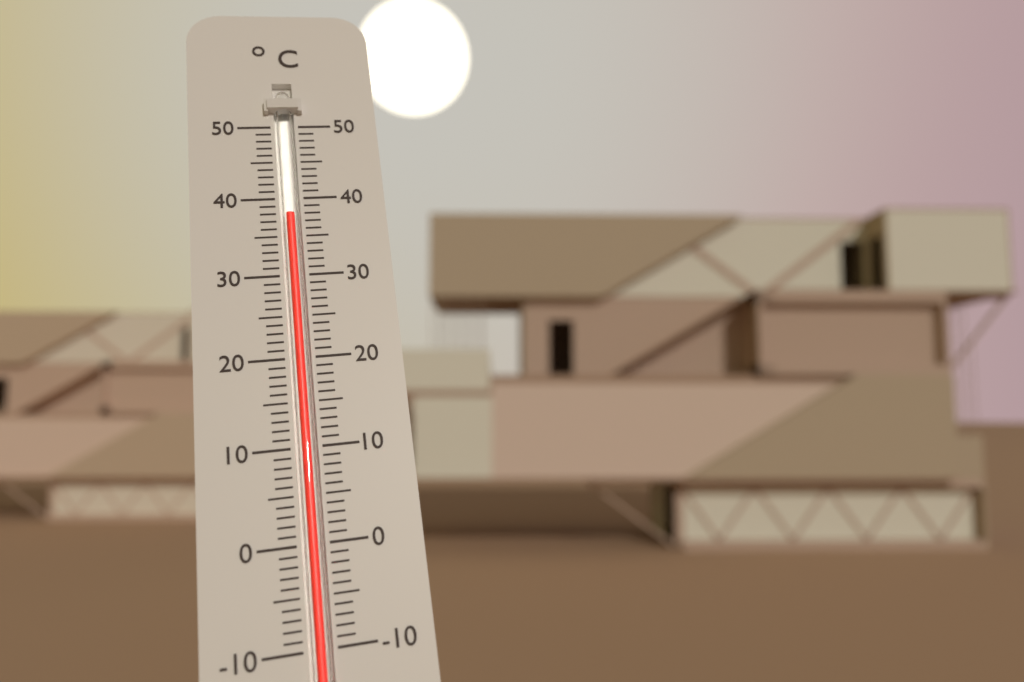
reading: 38 °C
